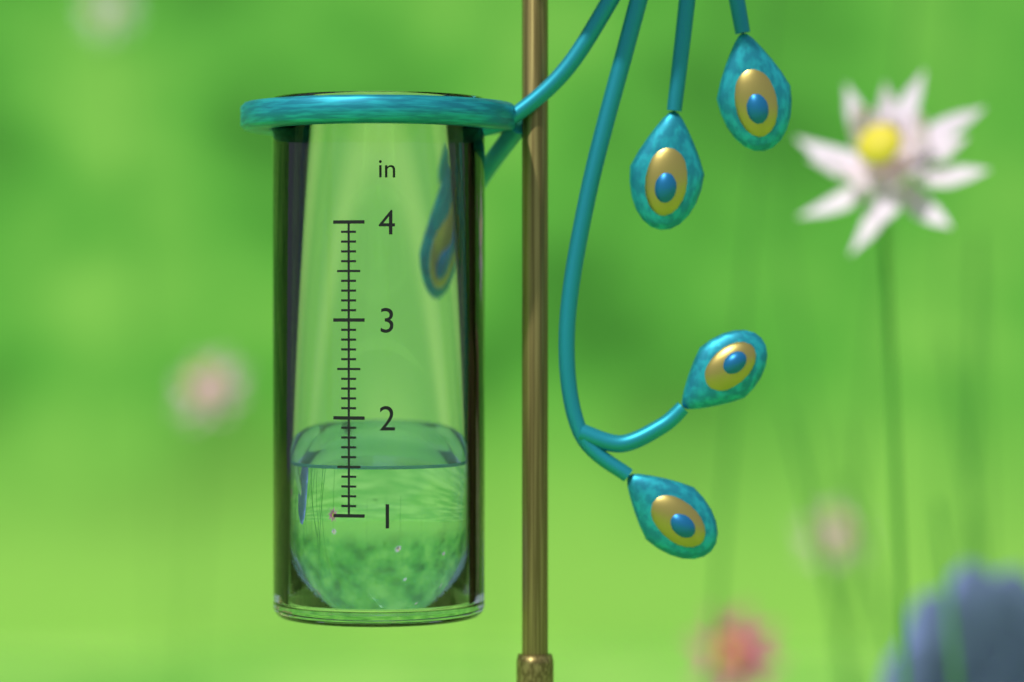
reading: 1.5 in
